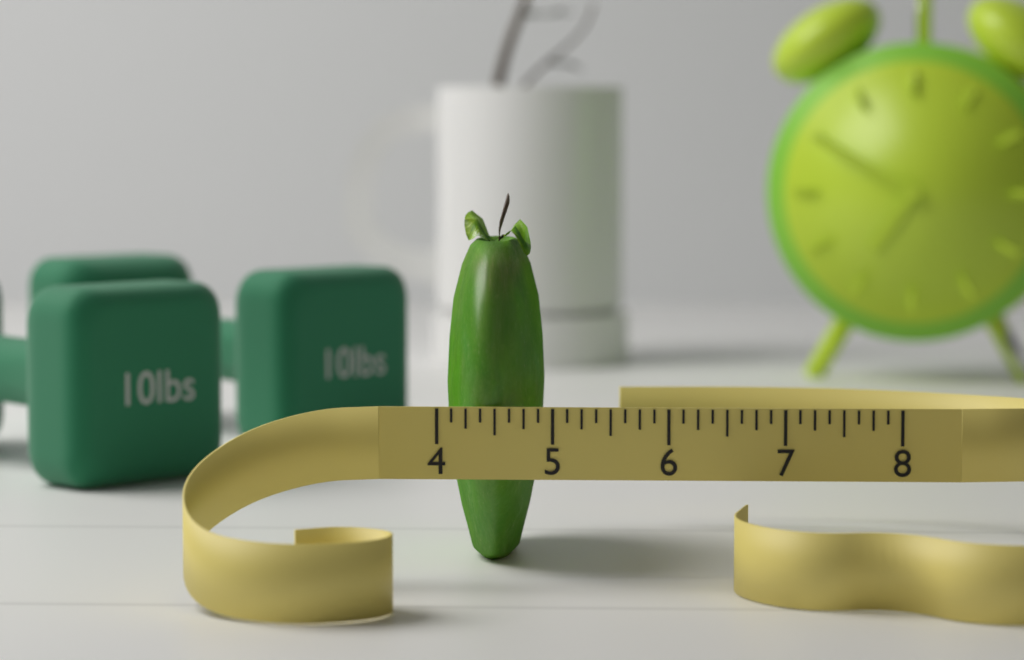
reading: 4.875 (no unit)
